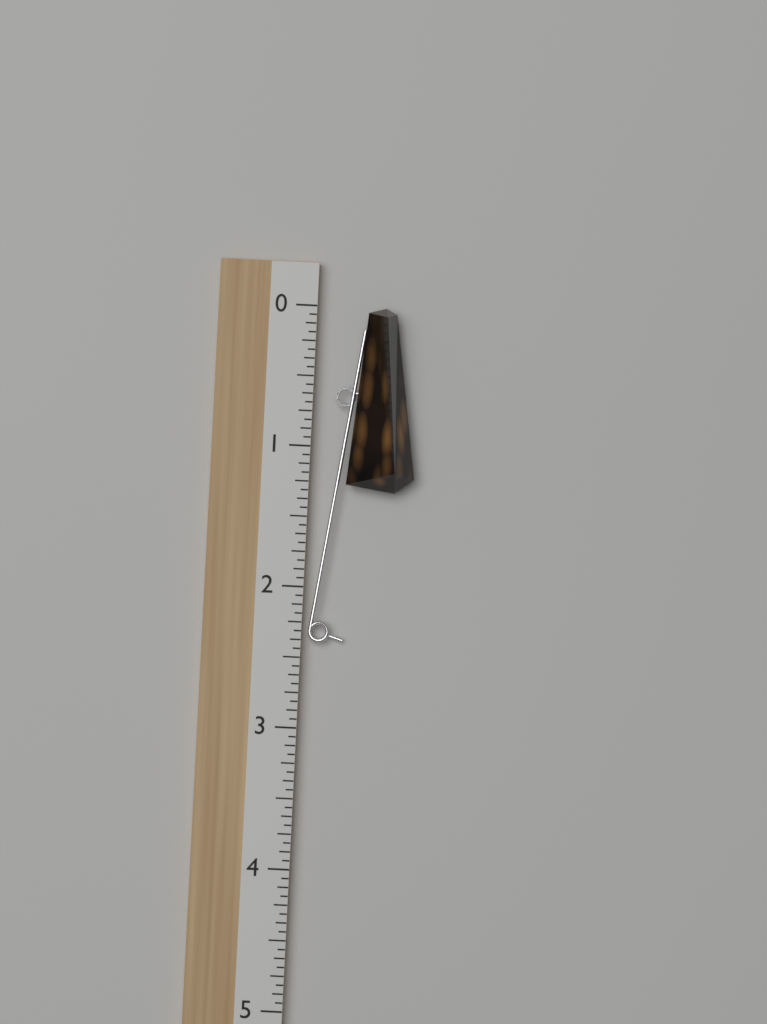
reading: 1.3125 (no unit)
